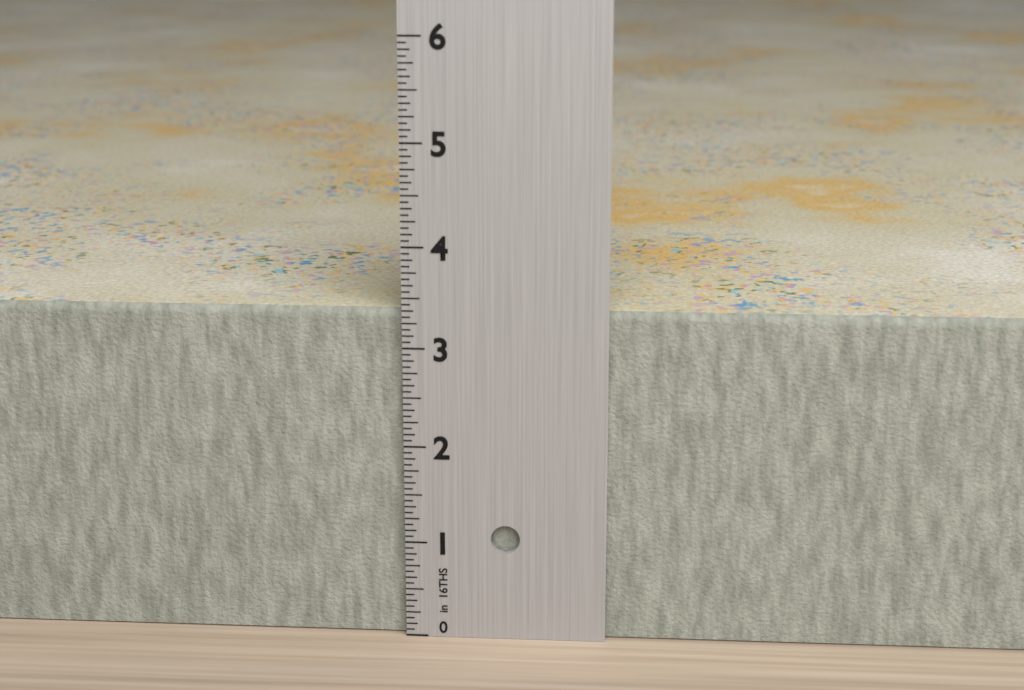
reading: 3.3750 in
